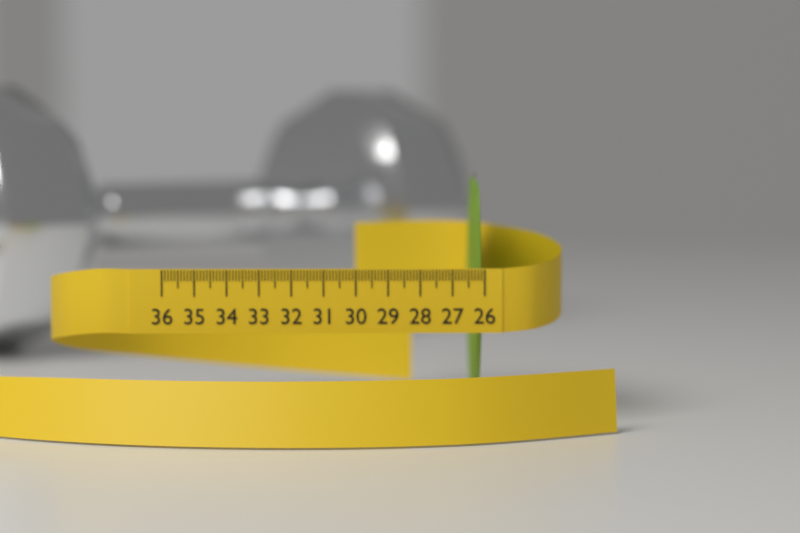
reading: 26.2 (no unit)
